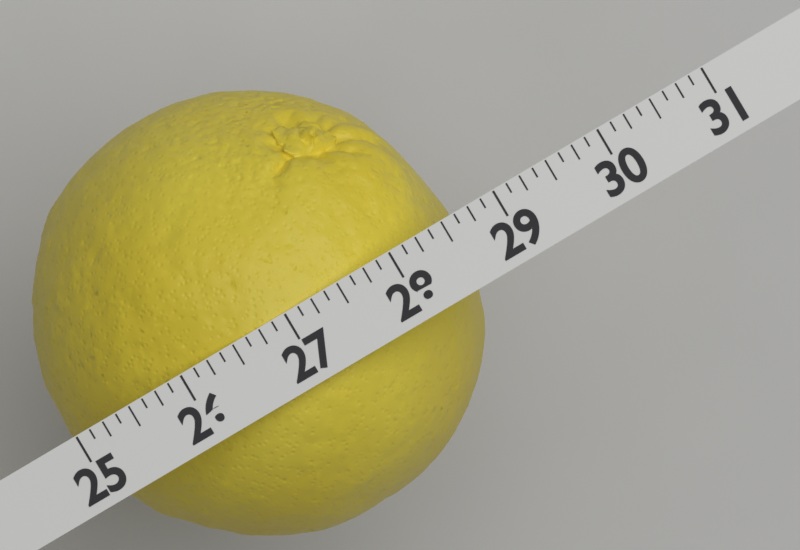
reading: 28.625 (no unit)
